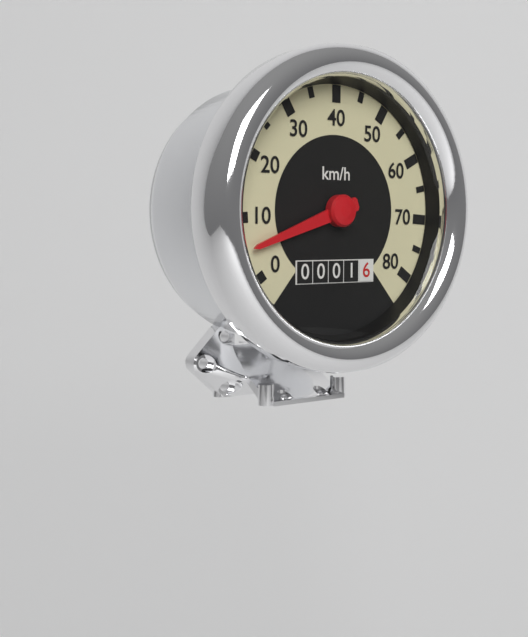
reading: 5 km/h
